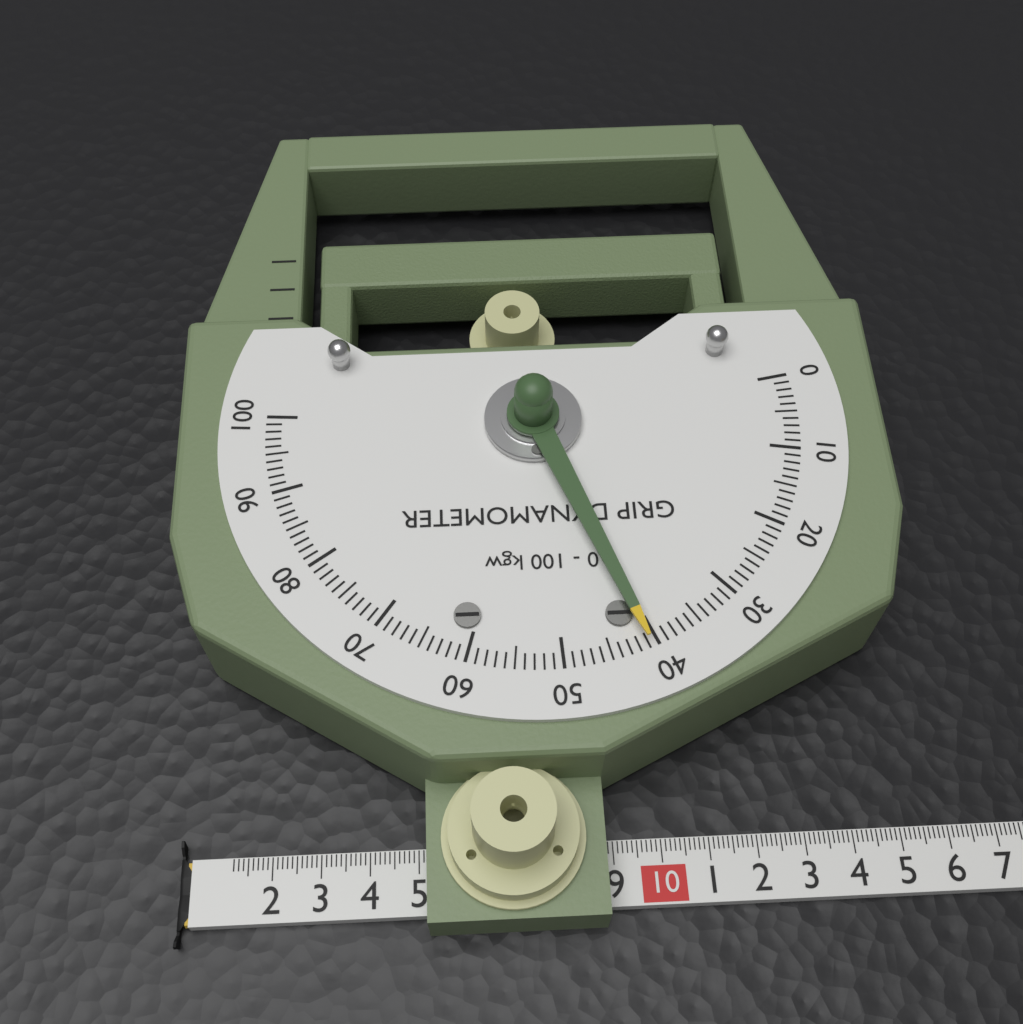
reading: 41 kgw
